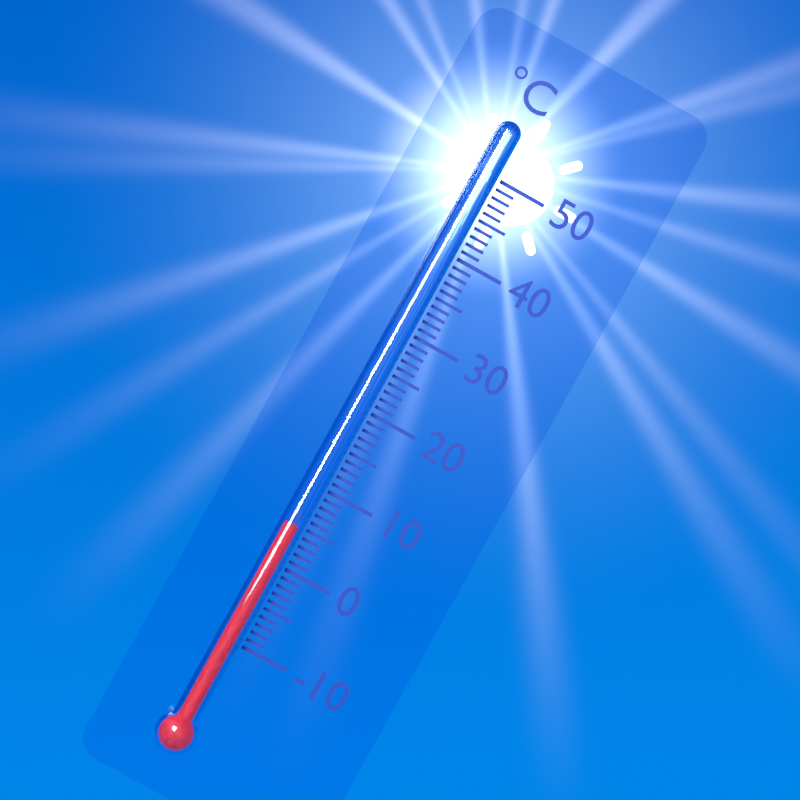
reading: 5 °C
